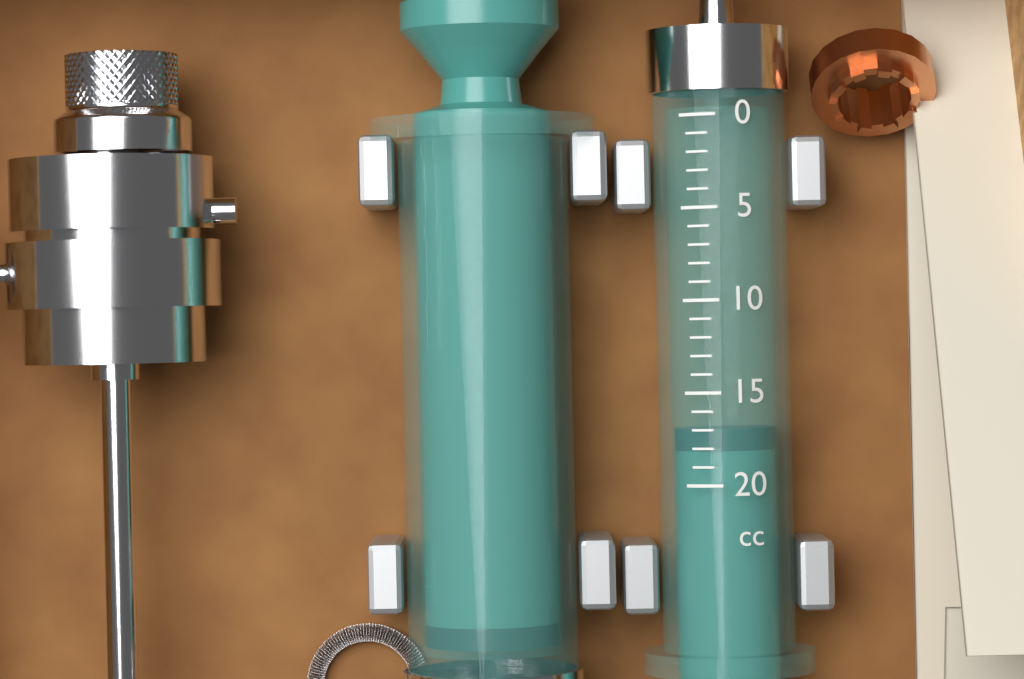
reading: 17 cc
